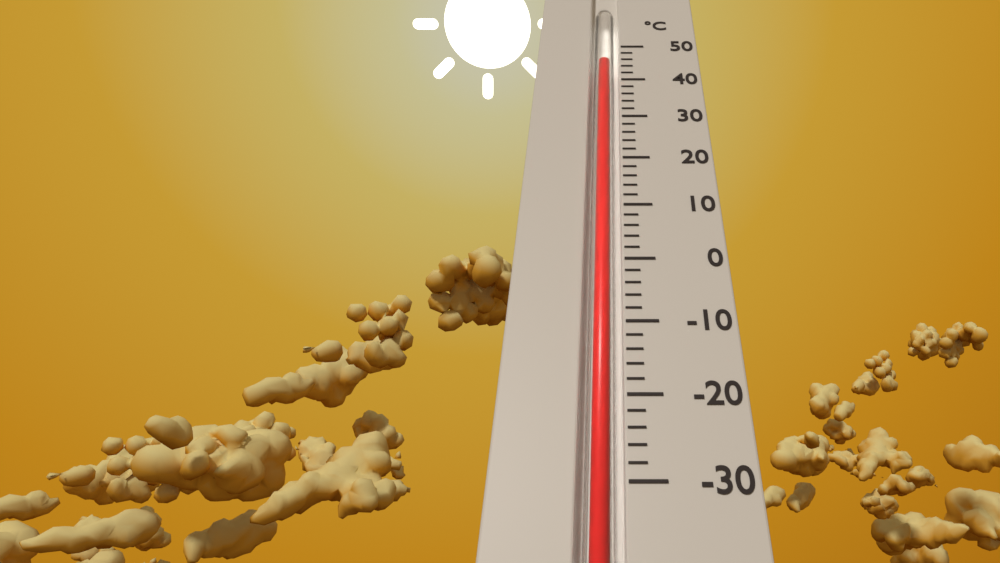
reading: 45 °C
